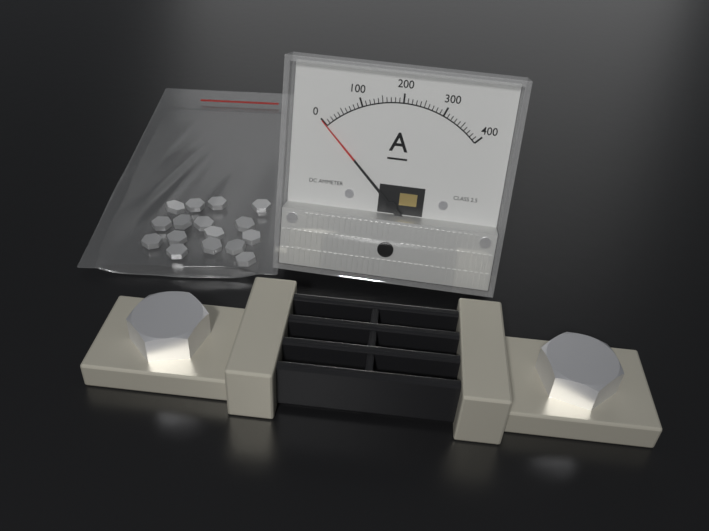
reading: 0 A
